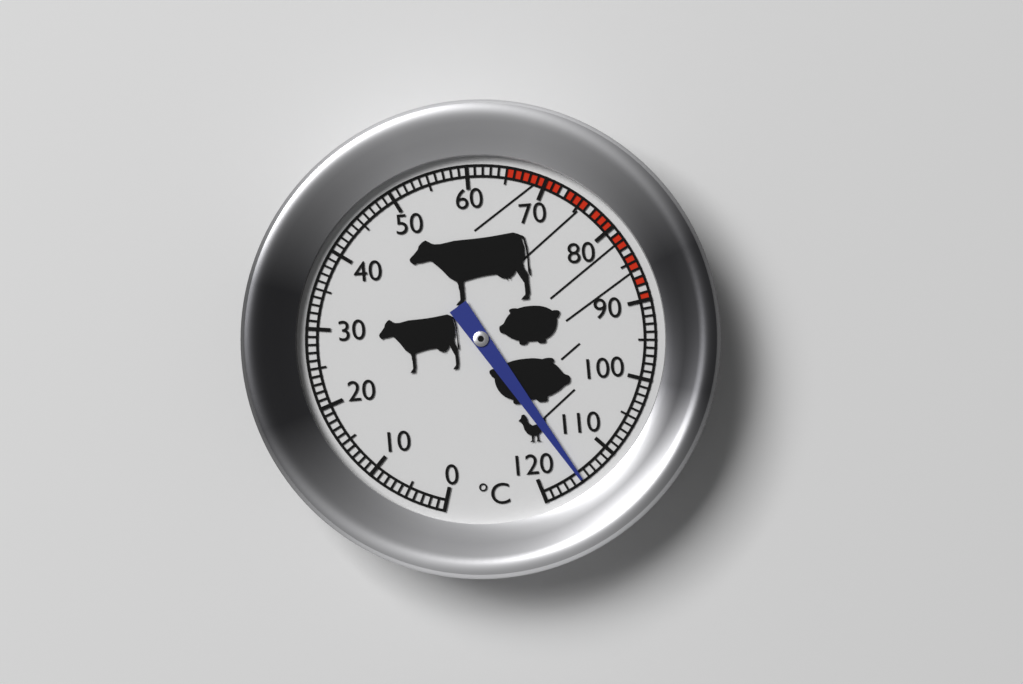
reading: 115 °C
